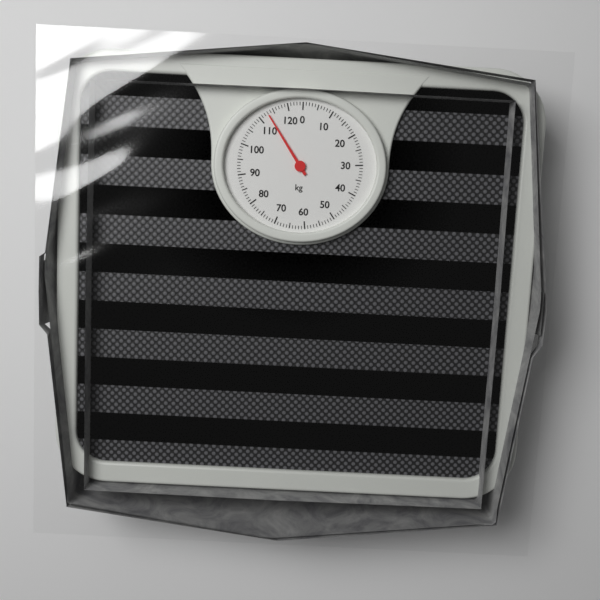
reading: 113 kg
